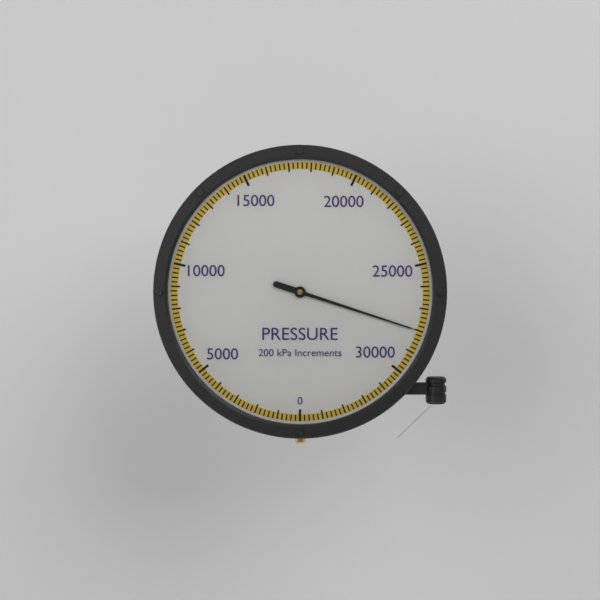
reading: 28000 kPa
